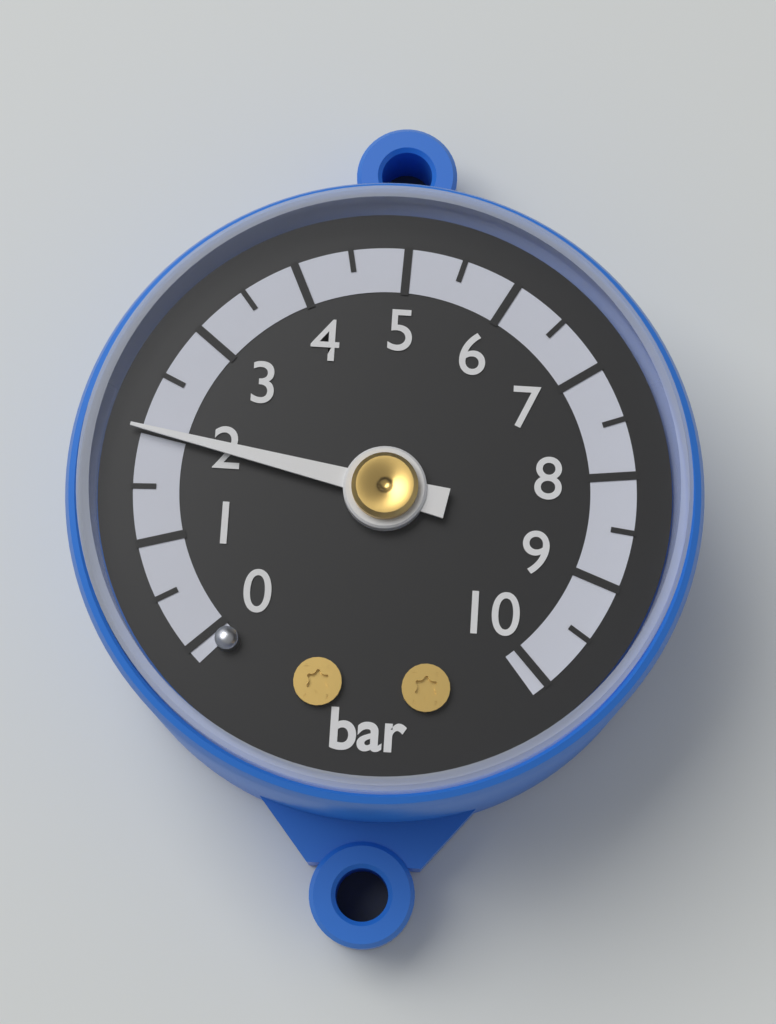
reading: 2.0 bar
